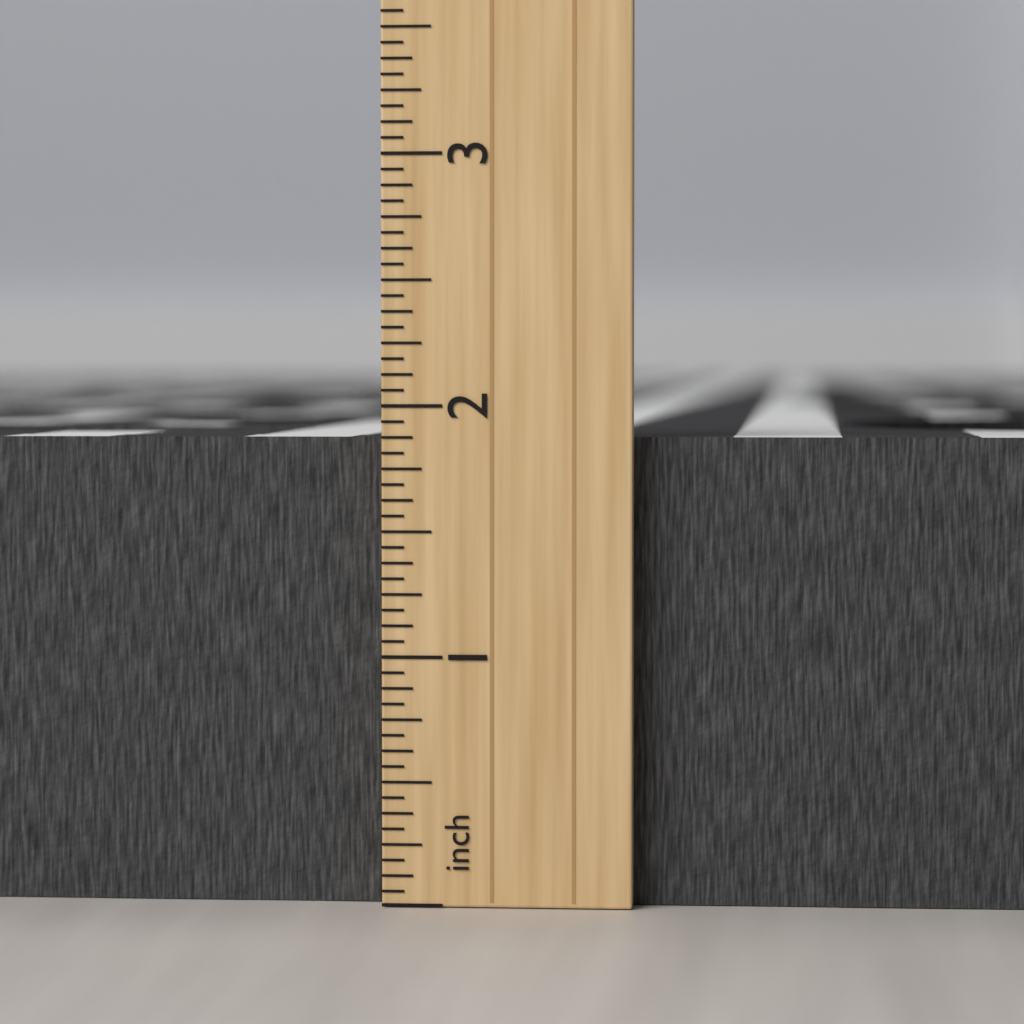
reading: 1.8750 inch
